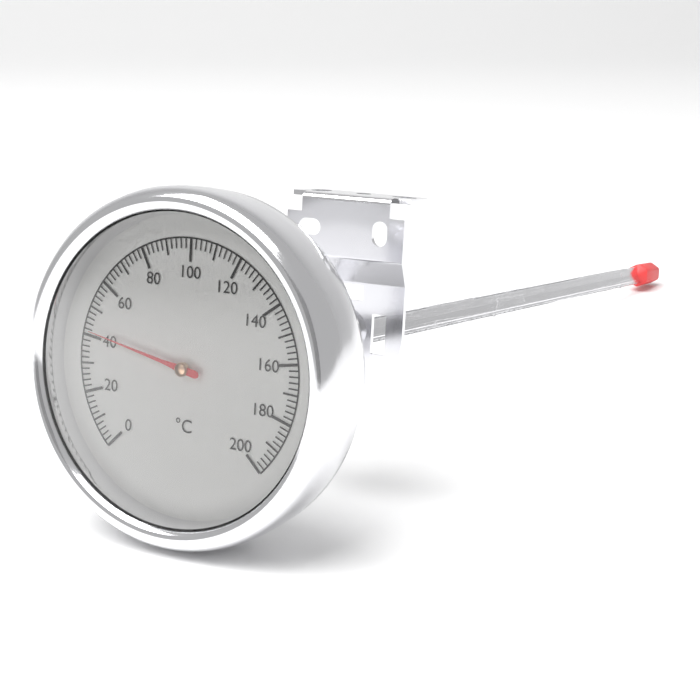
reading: 42 °C
